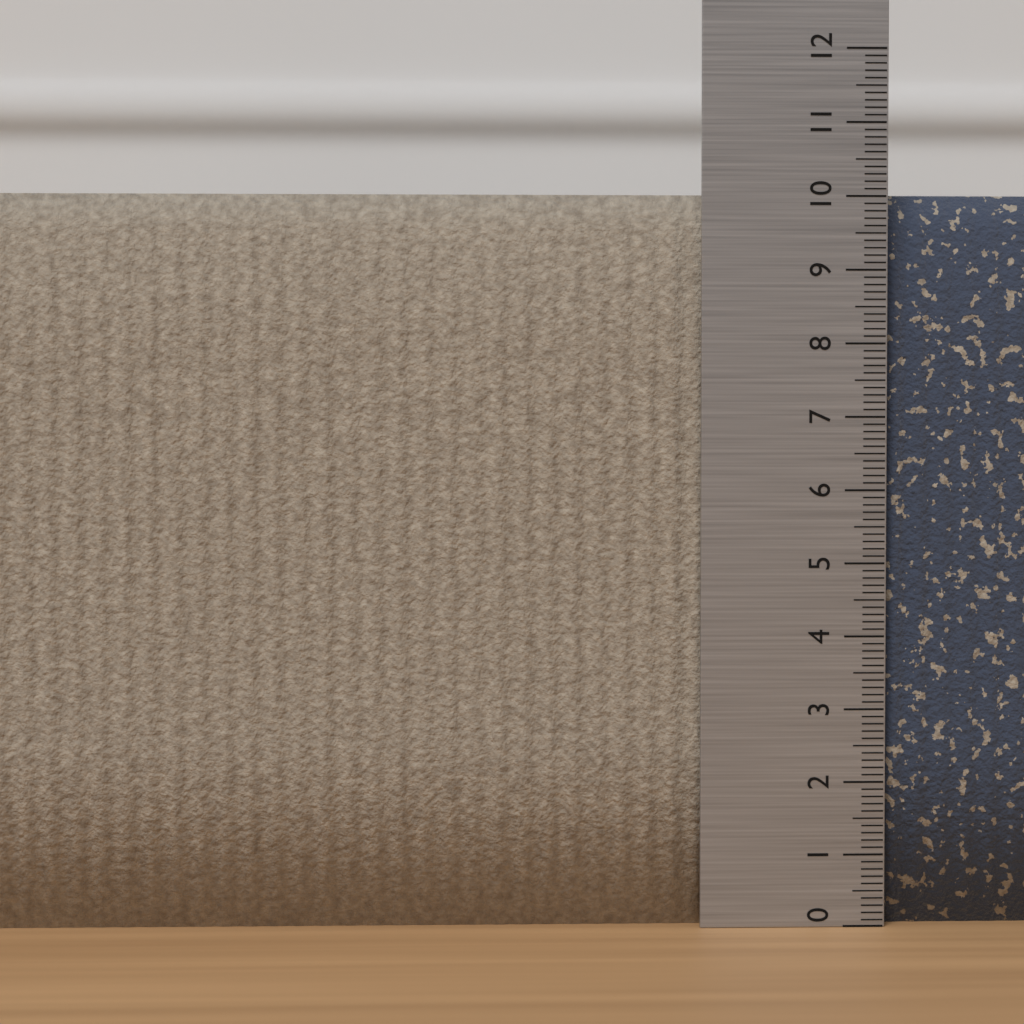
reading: 10.1 (no unit)
